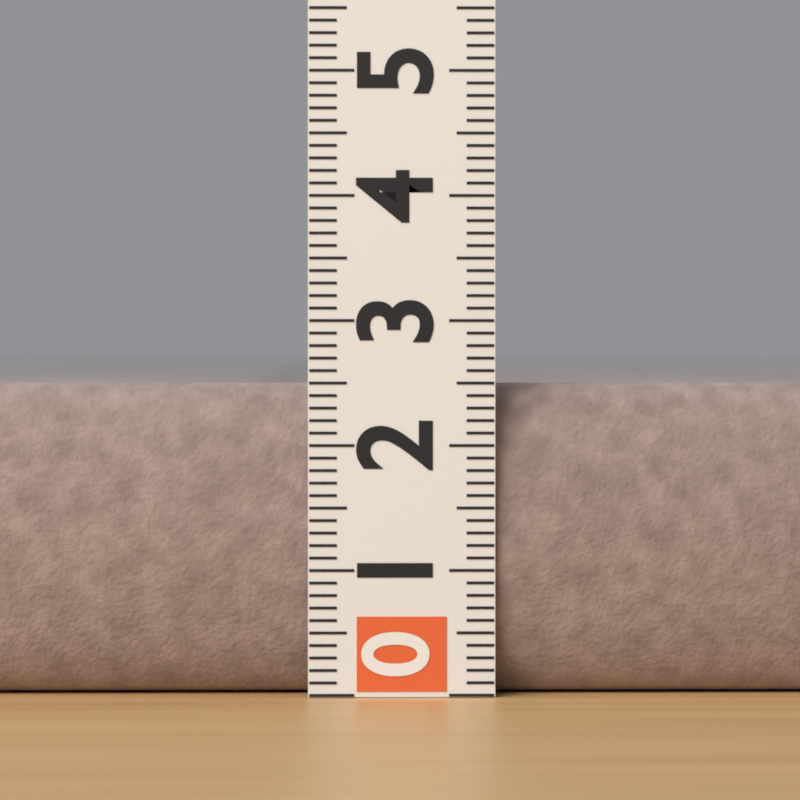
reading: 2.5 (no unit)
